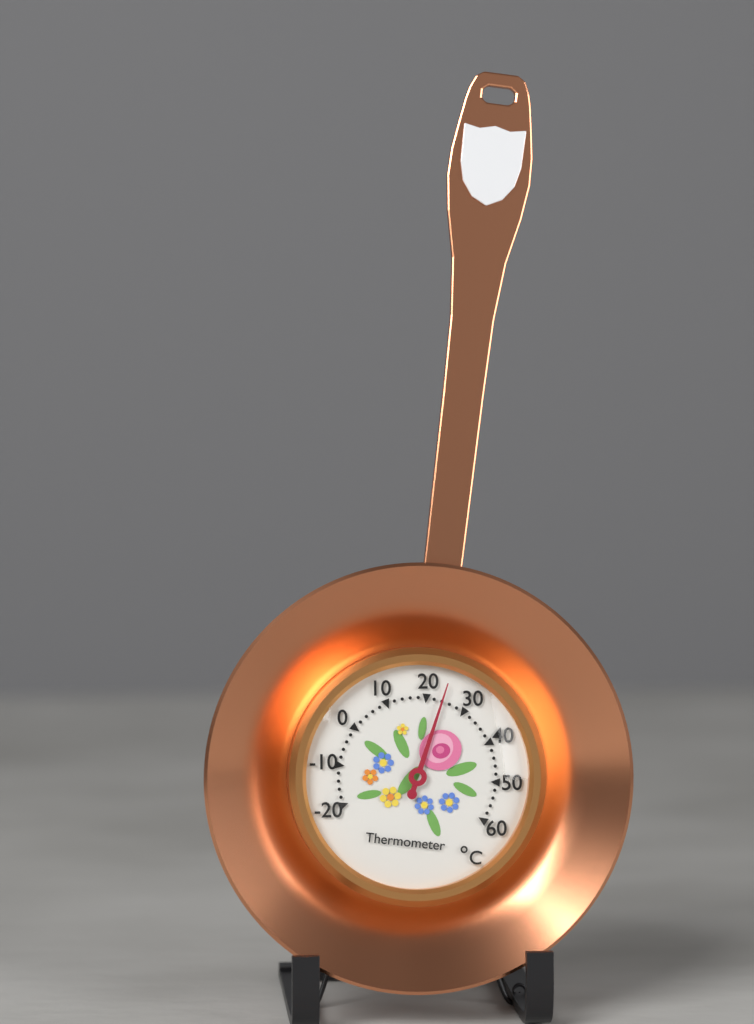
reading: 24 °C
